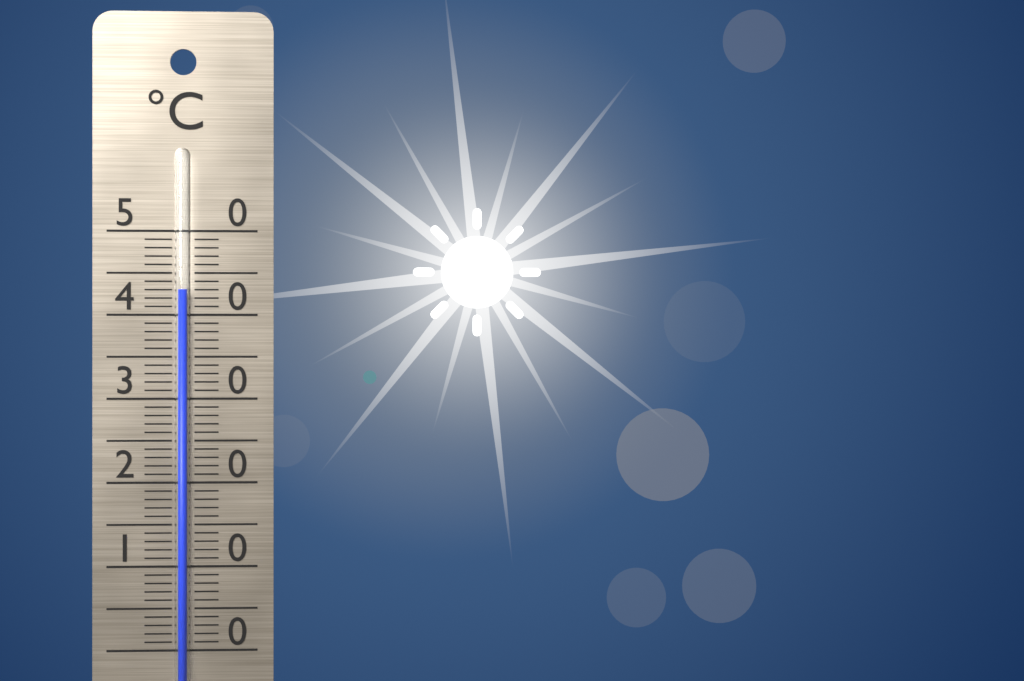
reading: 43 °C
